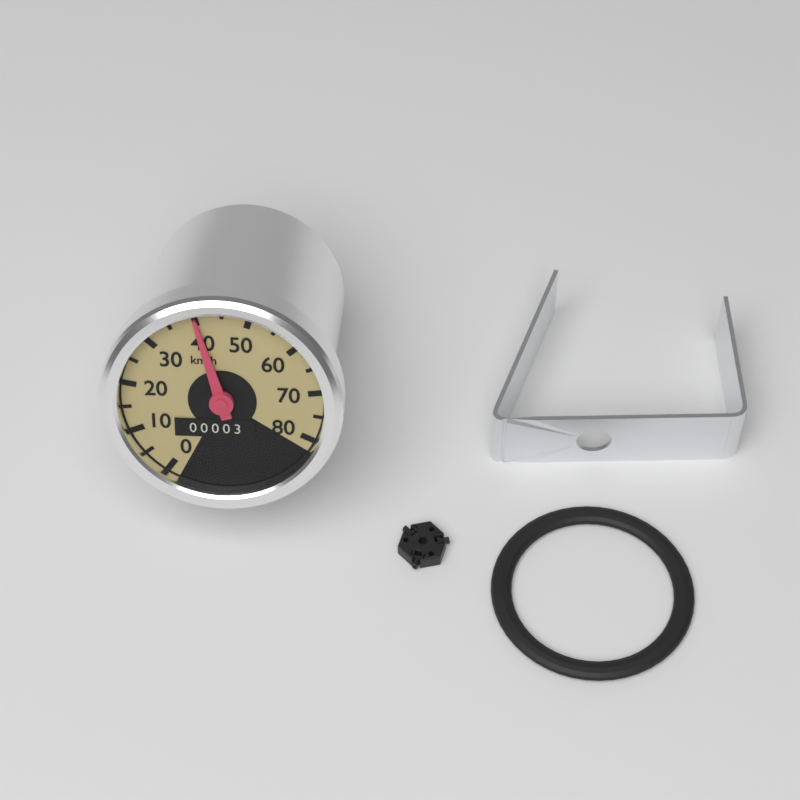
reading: 40 km/h
